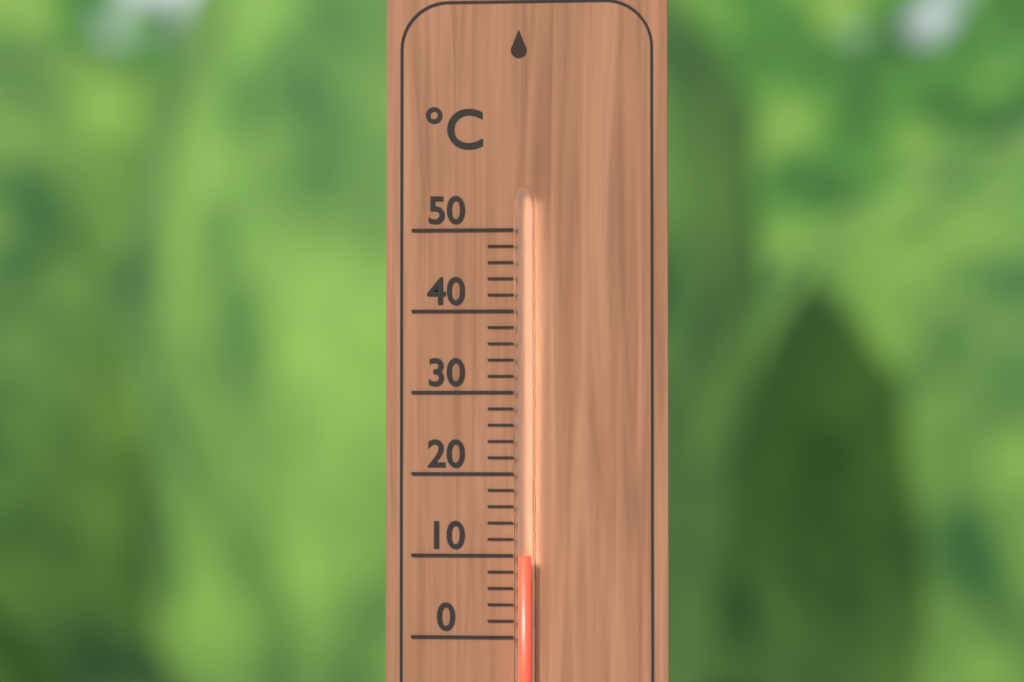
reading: 10 °C
